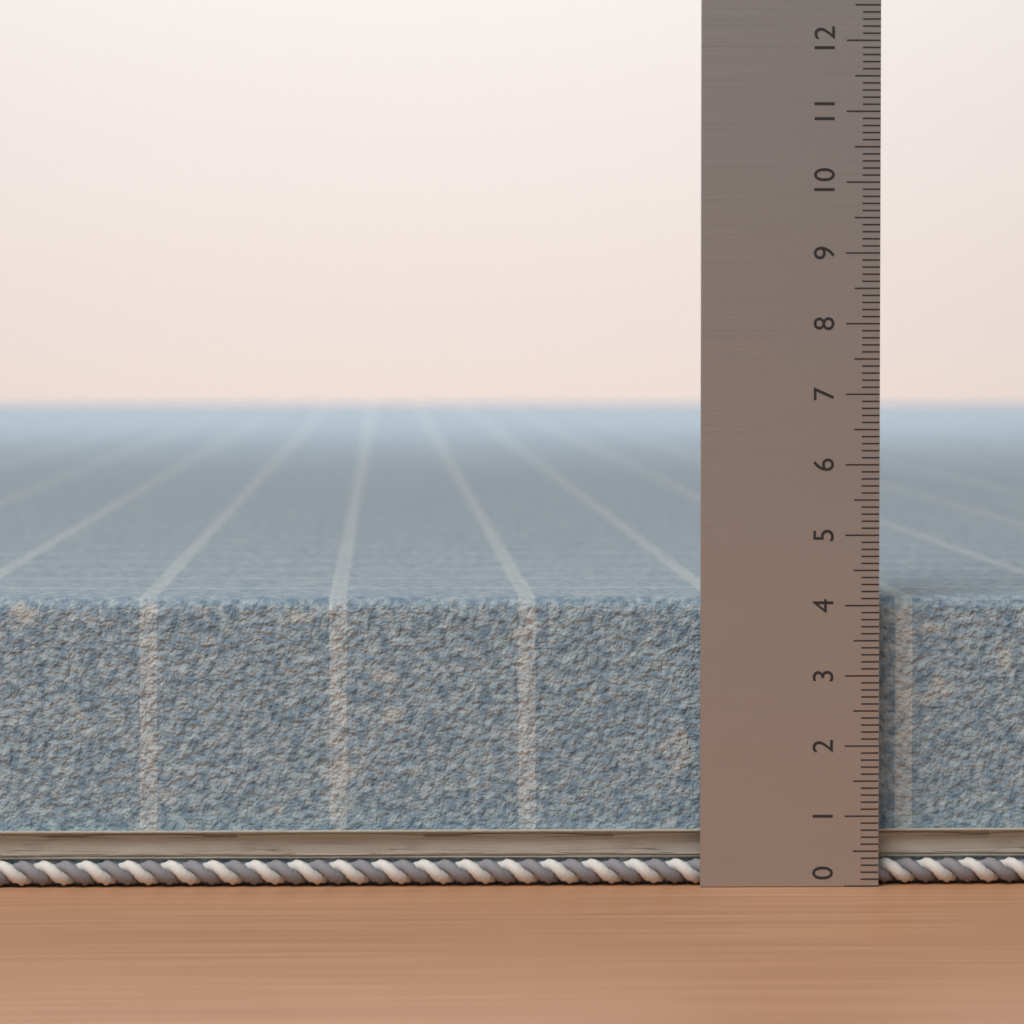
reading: 4.1 (no unit)
